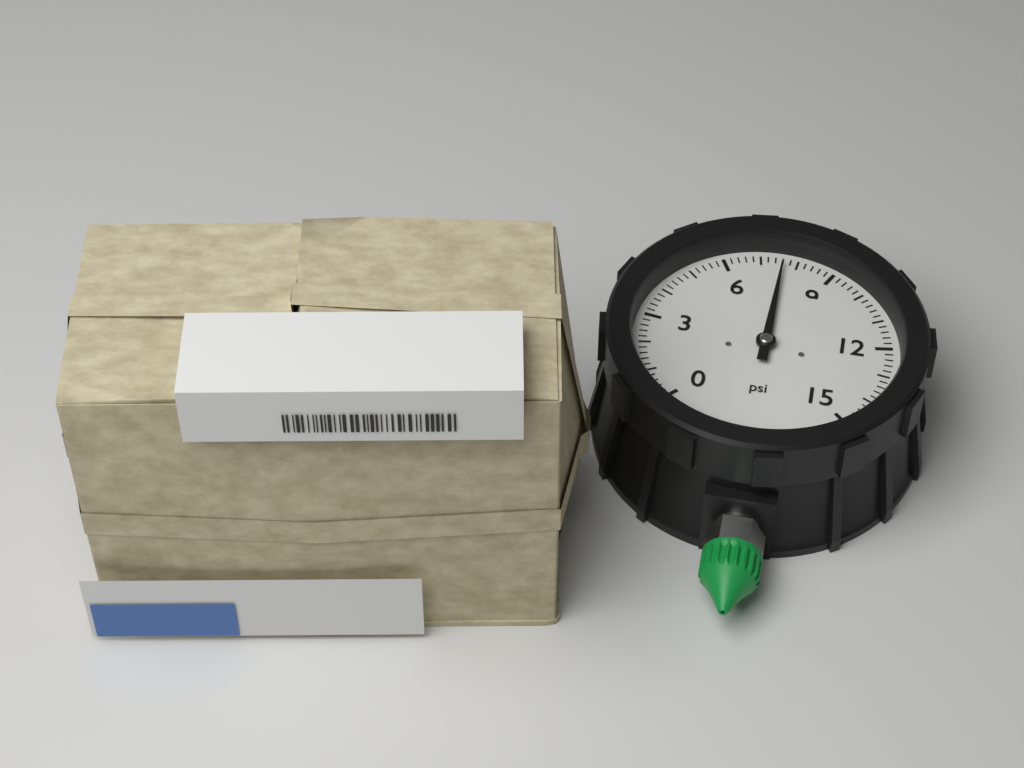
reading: 7.6 psi
